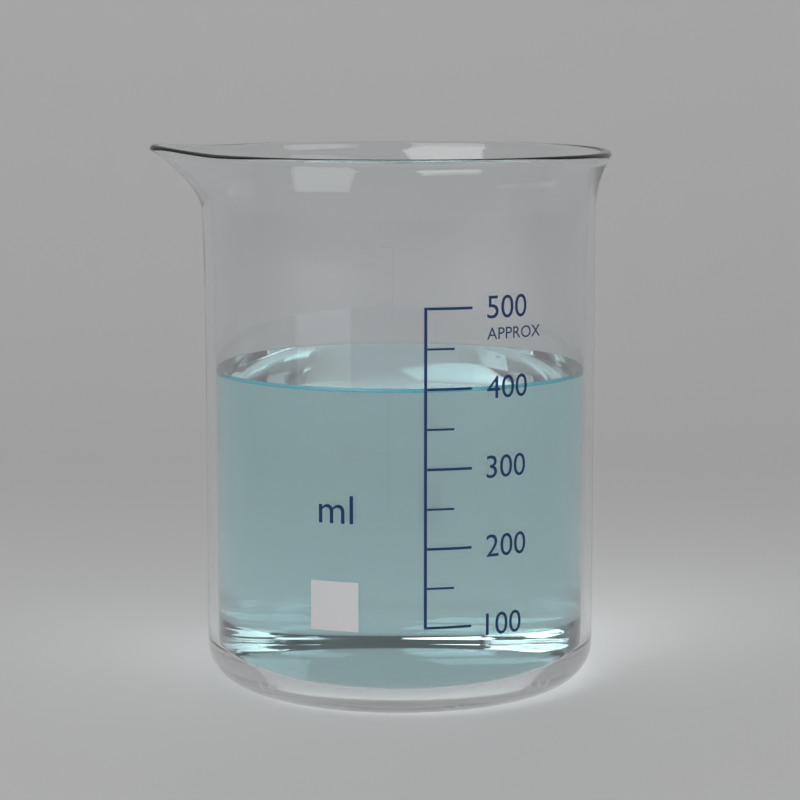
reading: 400 ml
